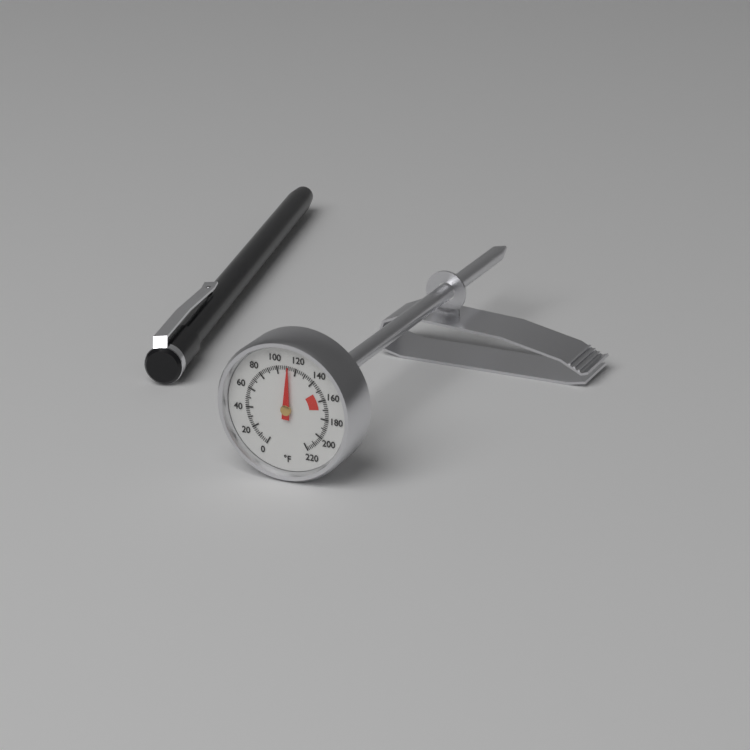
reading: 112 °F
